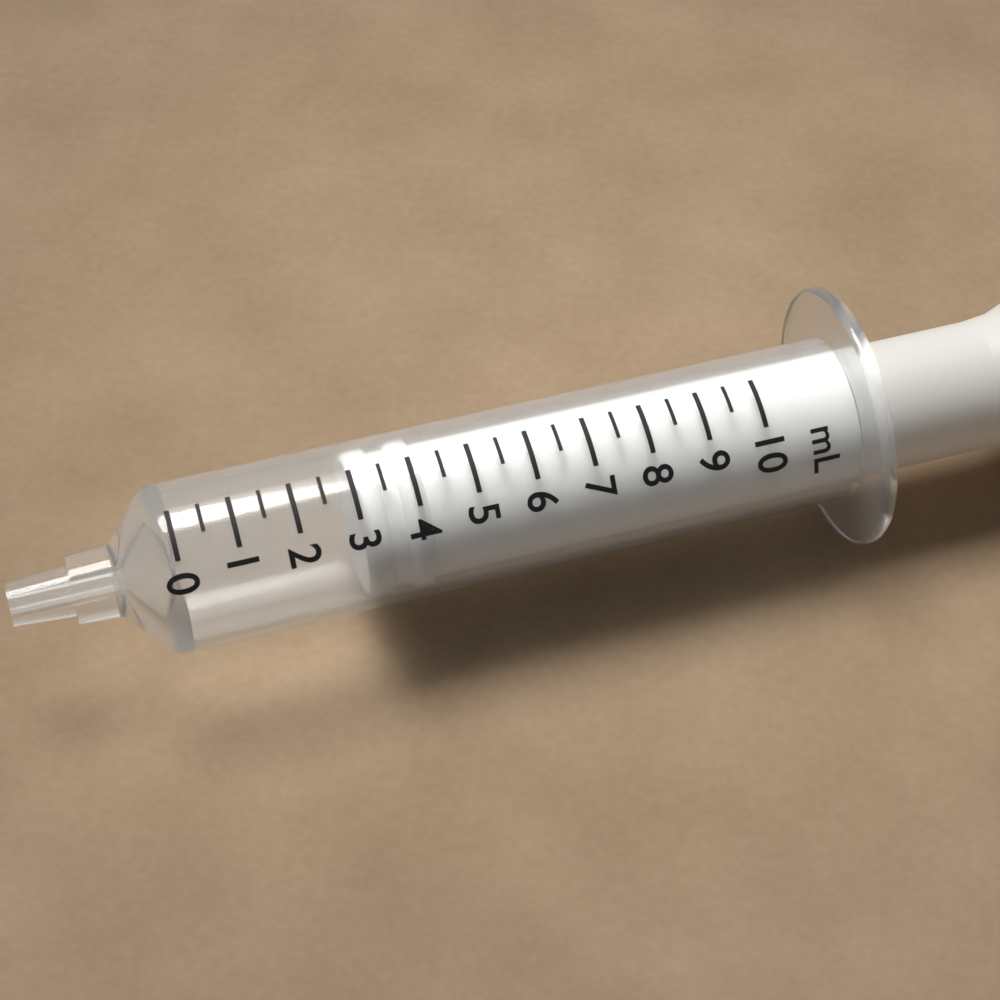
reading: 3.0 mL
